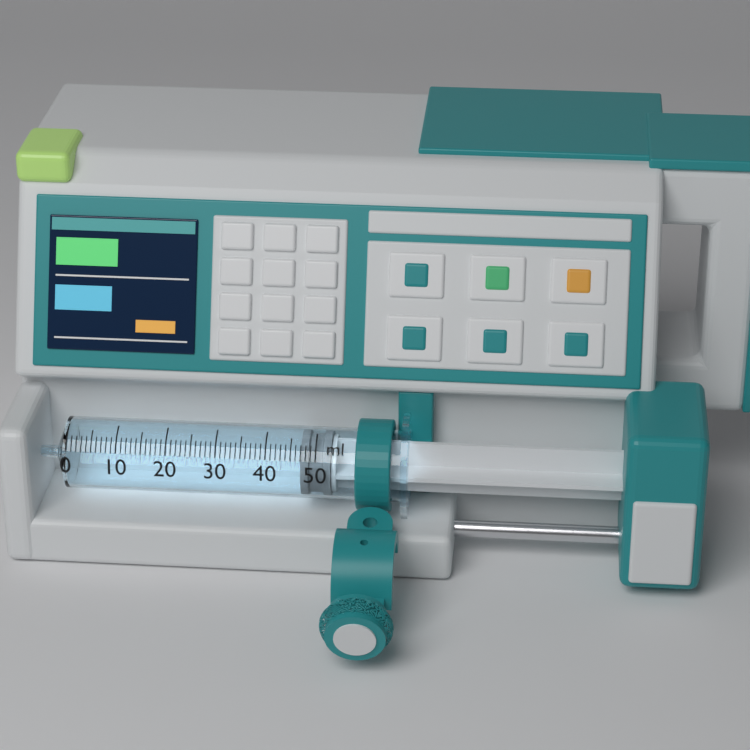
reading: 47 ml
